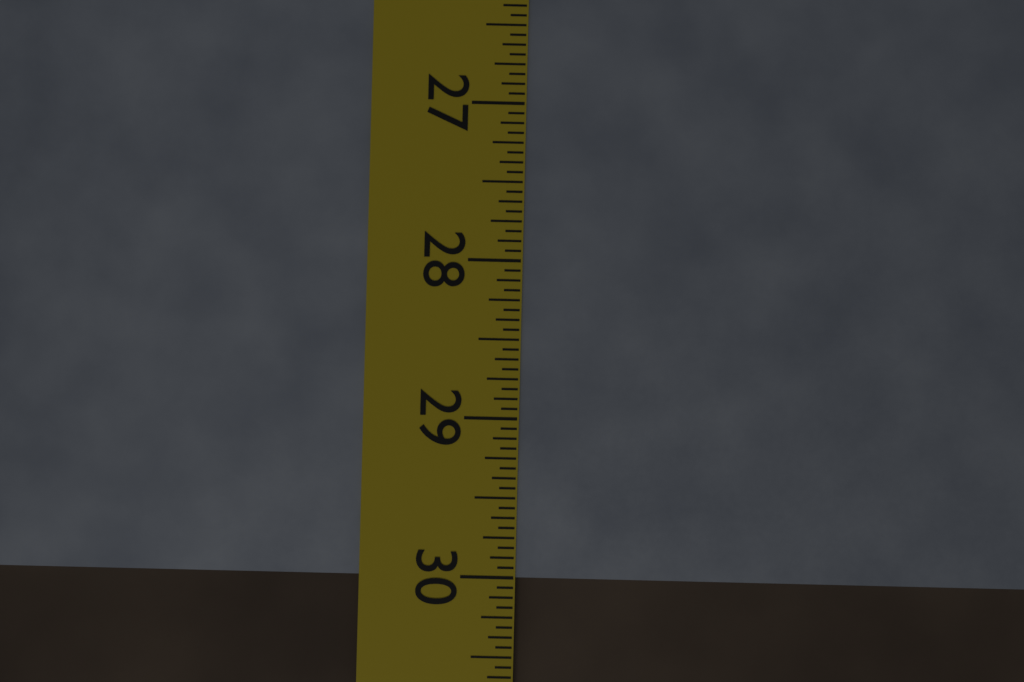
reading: 30.0000 in
